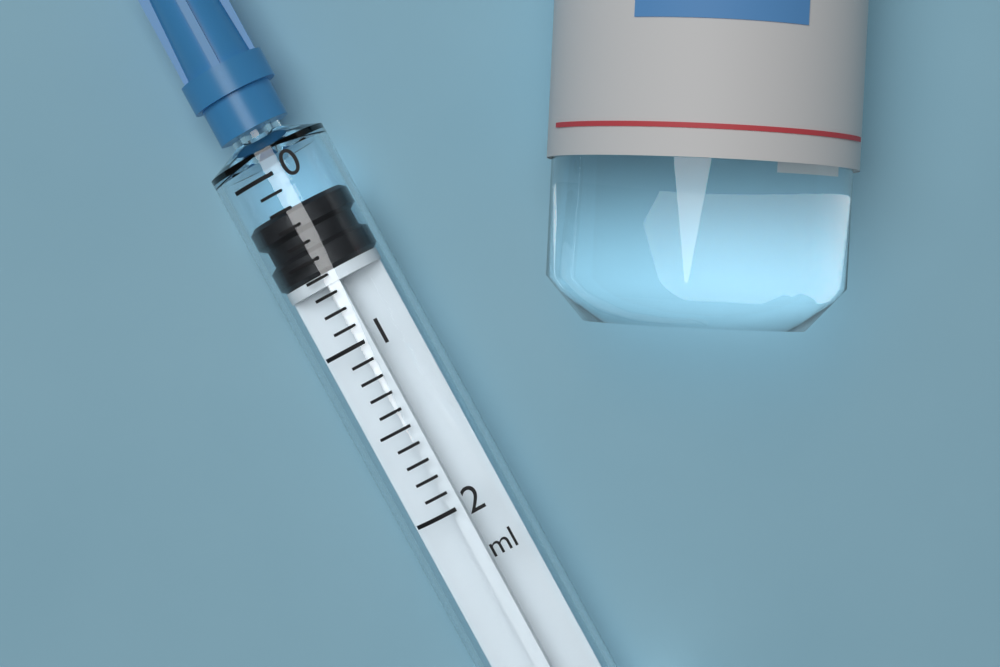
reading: 0.2 ml
